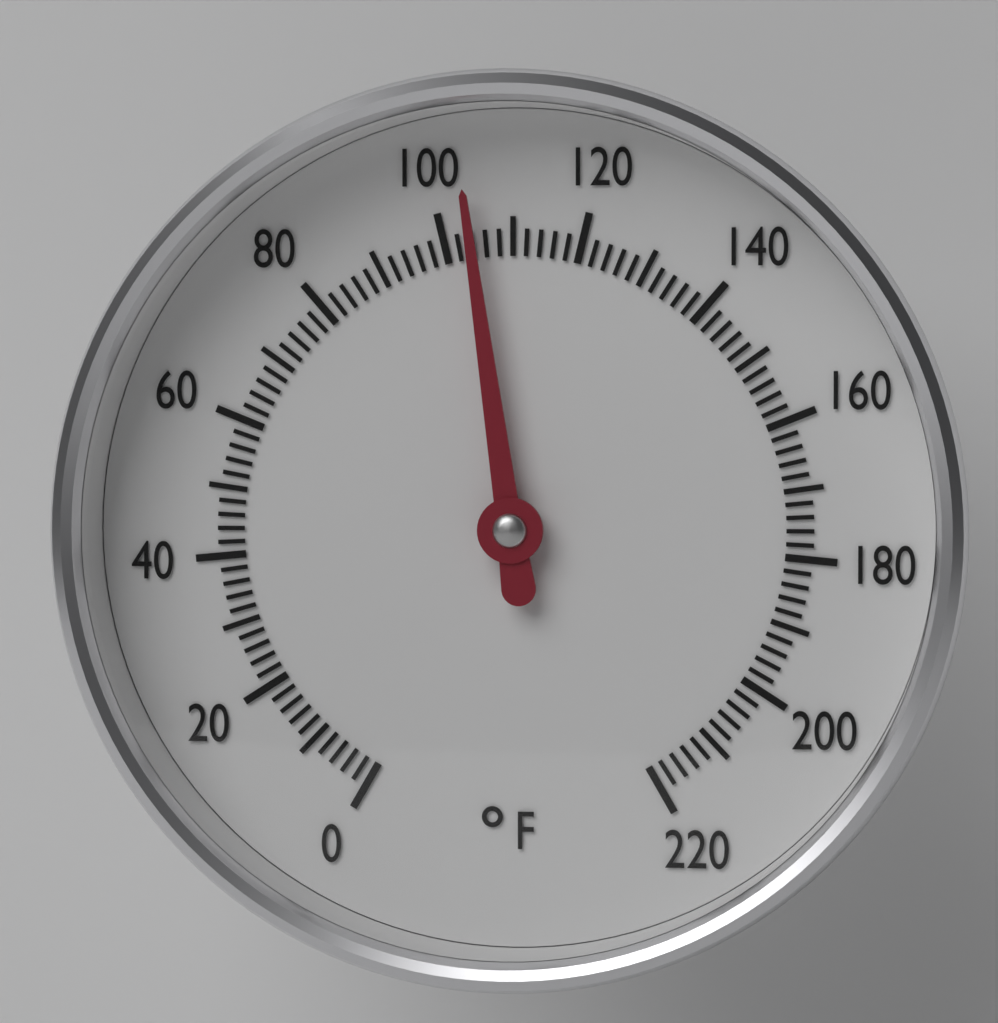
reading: 104 °F
